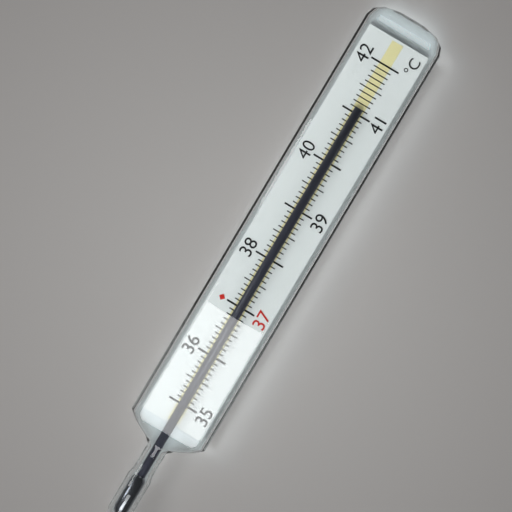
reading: 41.1 °C
